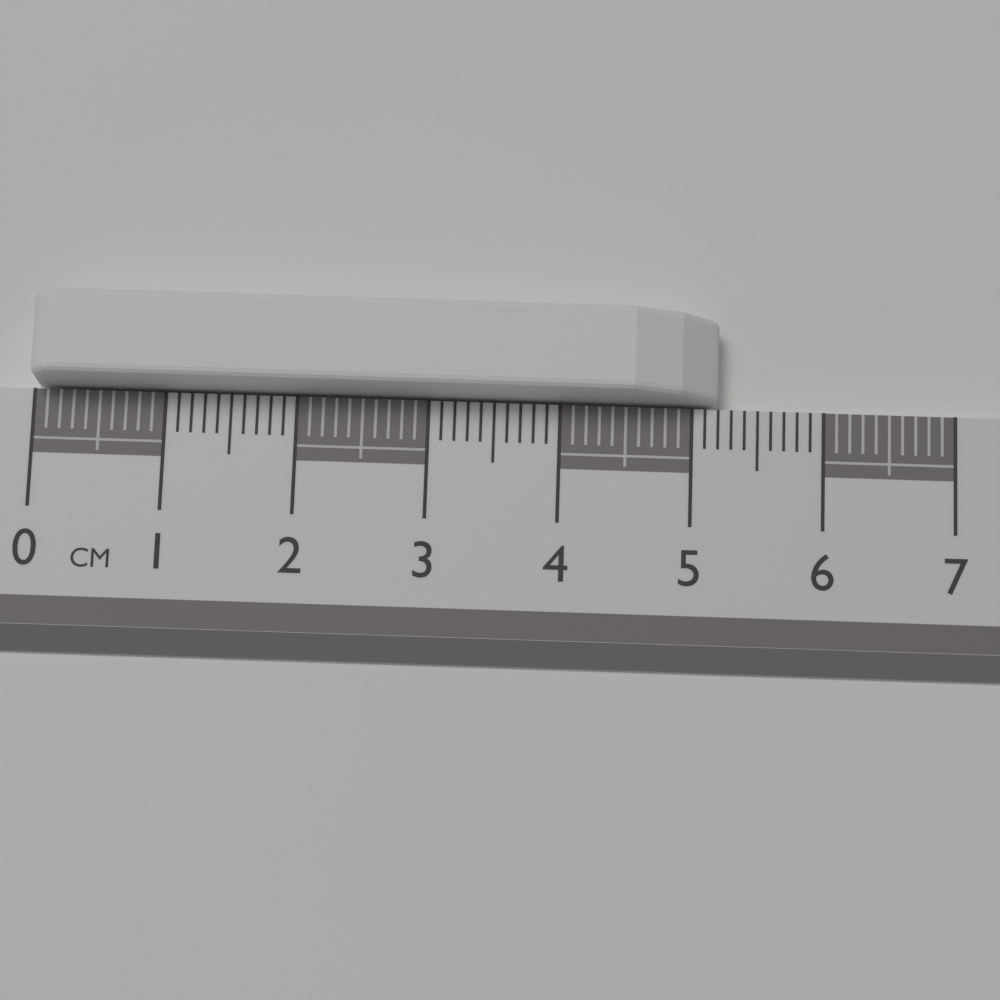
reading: 5.2 cm
